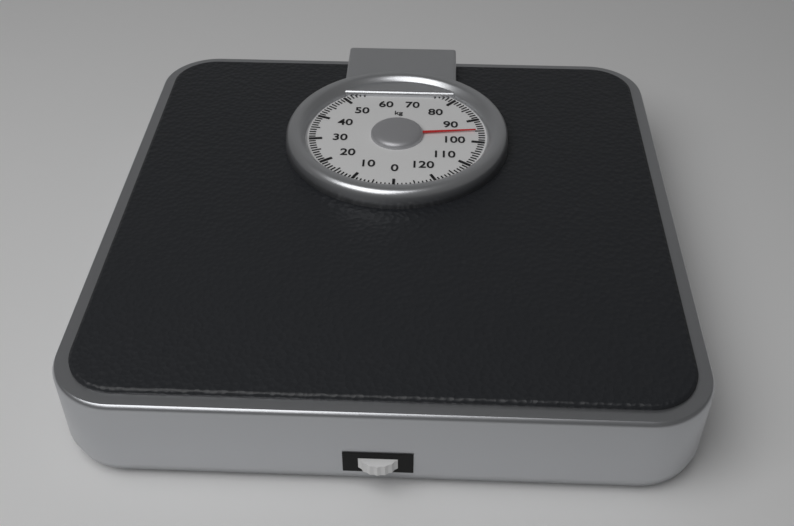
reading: 95 kg
